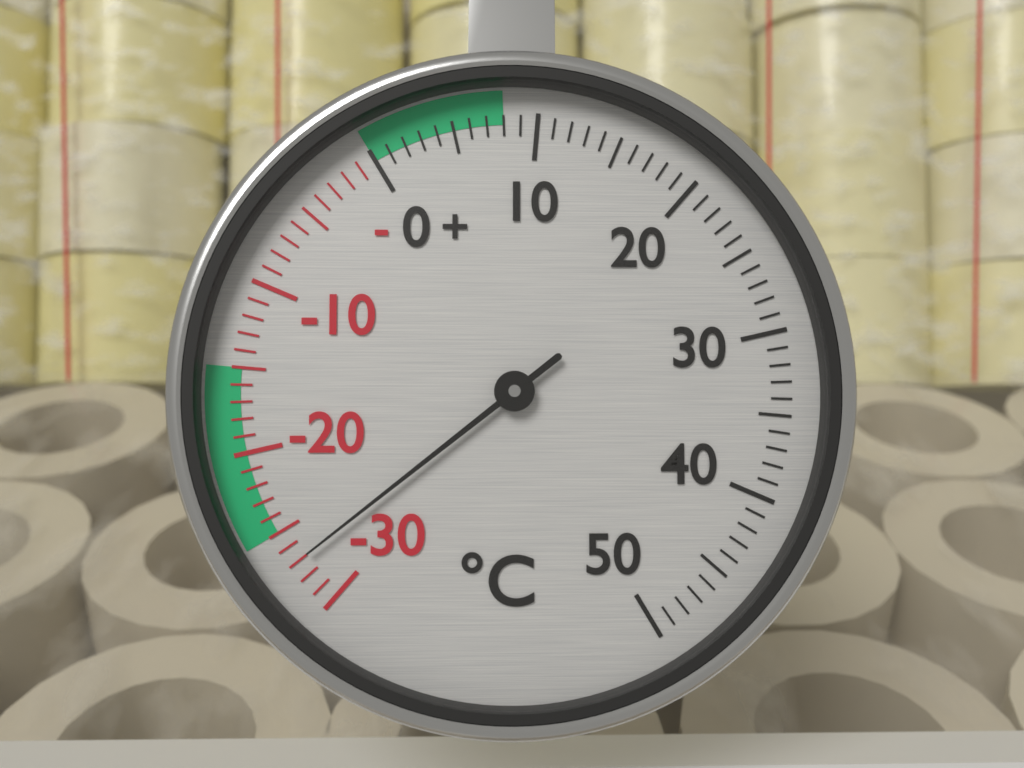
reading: -27 °C
